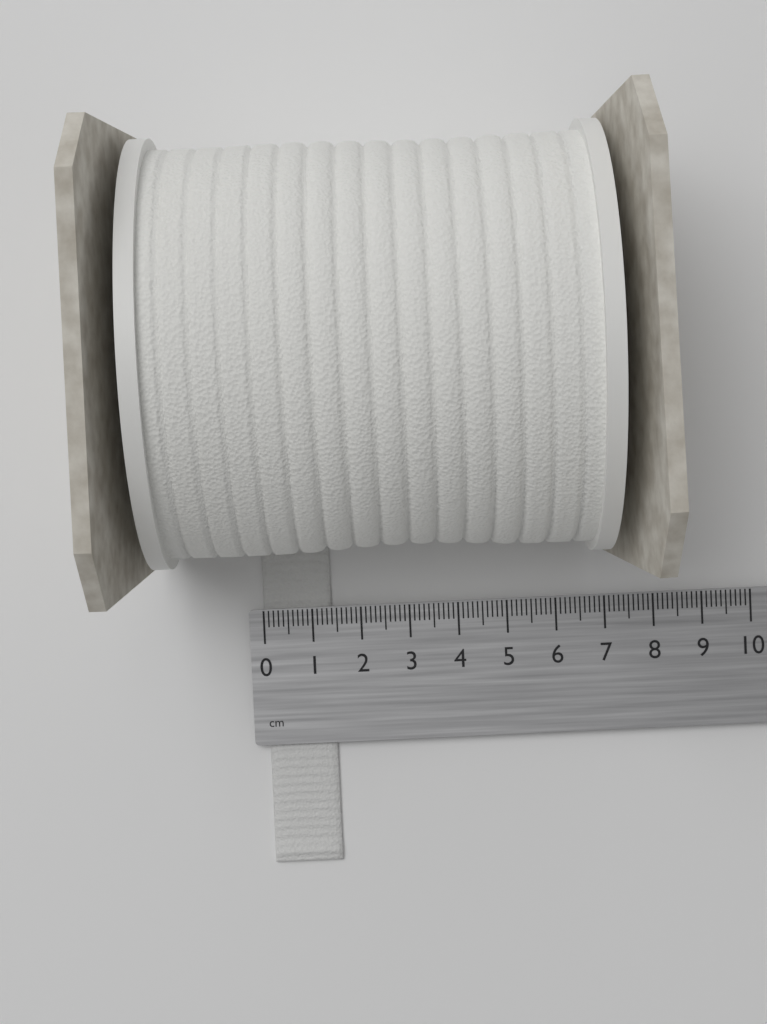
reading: 1.4 cm
